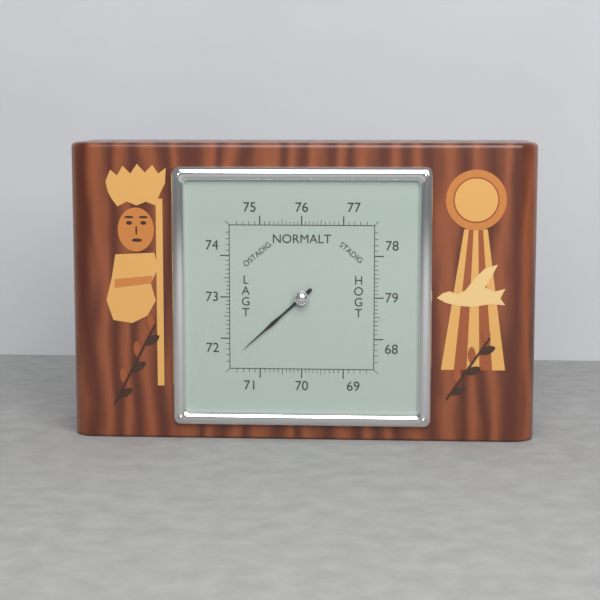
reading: 71.6 (no unit)
